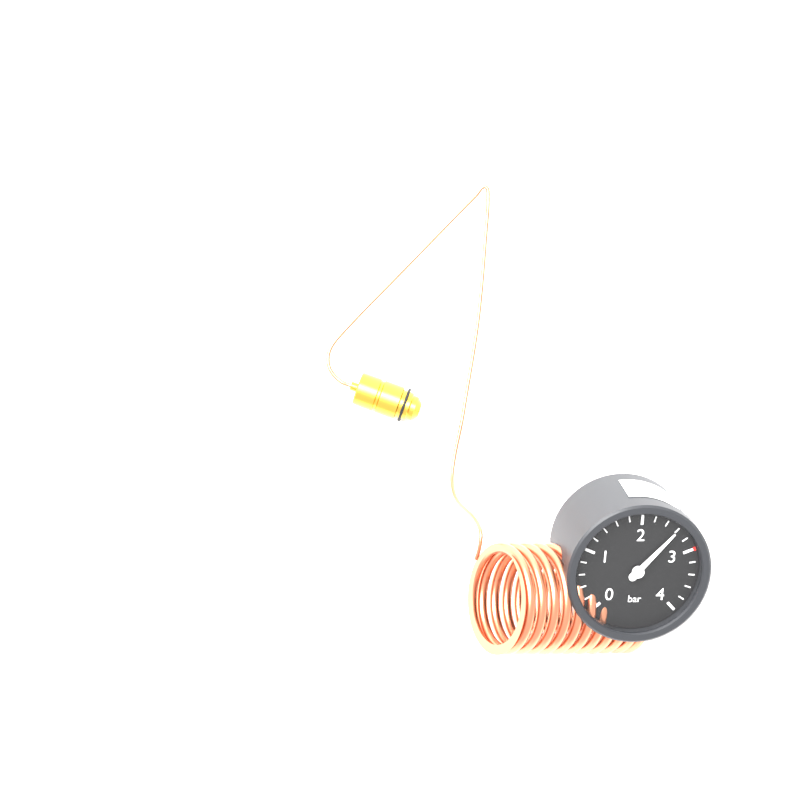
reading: 2.6 bar
